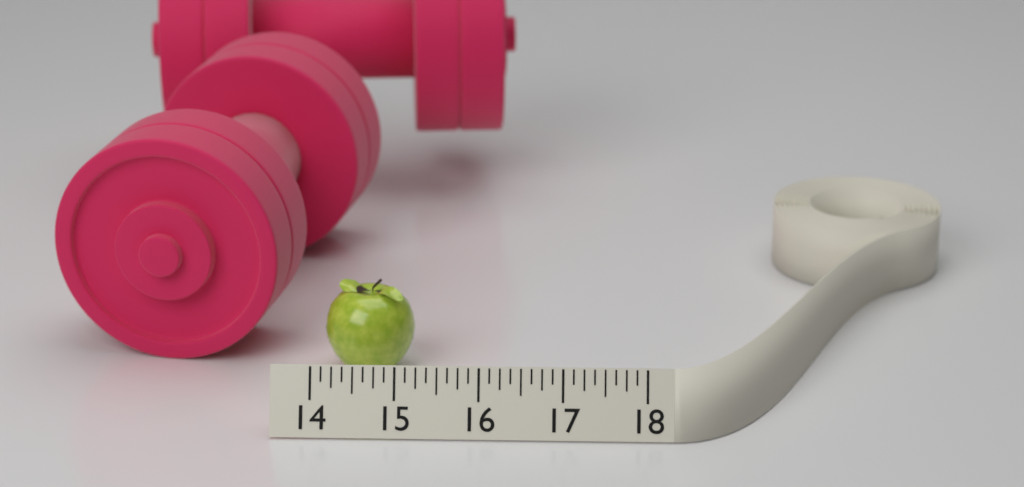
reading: 15.125 (no unit)
